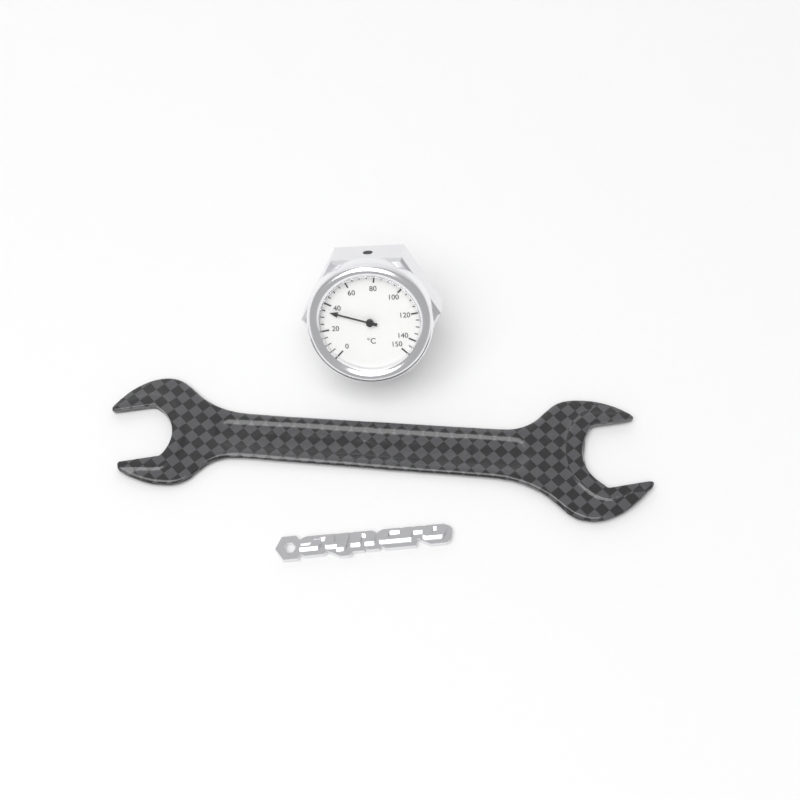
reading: 35 °C
